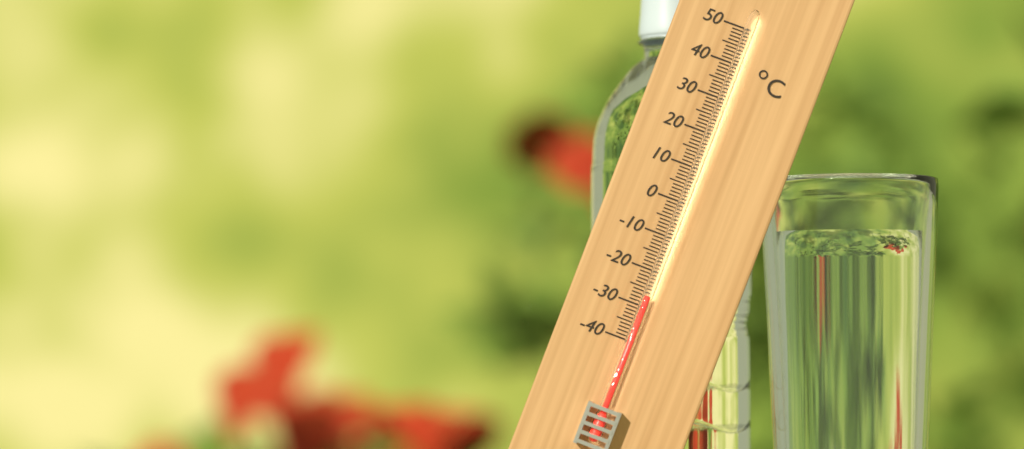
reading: -27 °C
